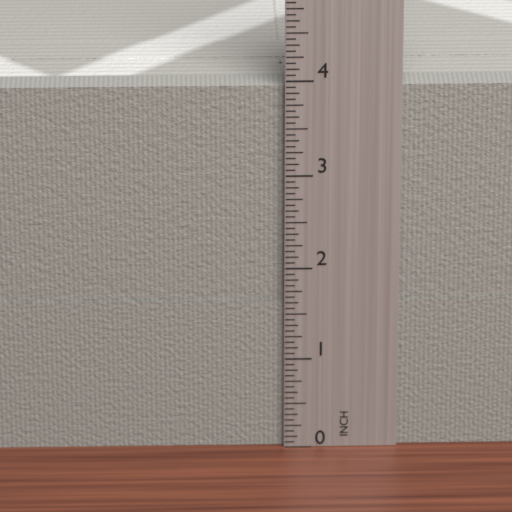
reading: 3.9375 in
